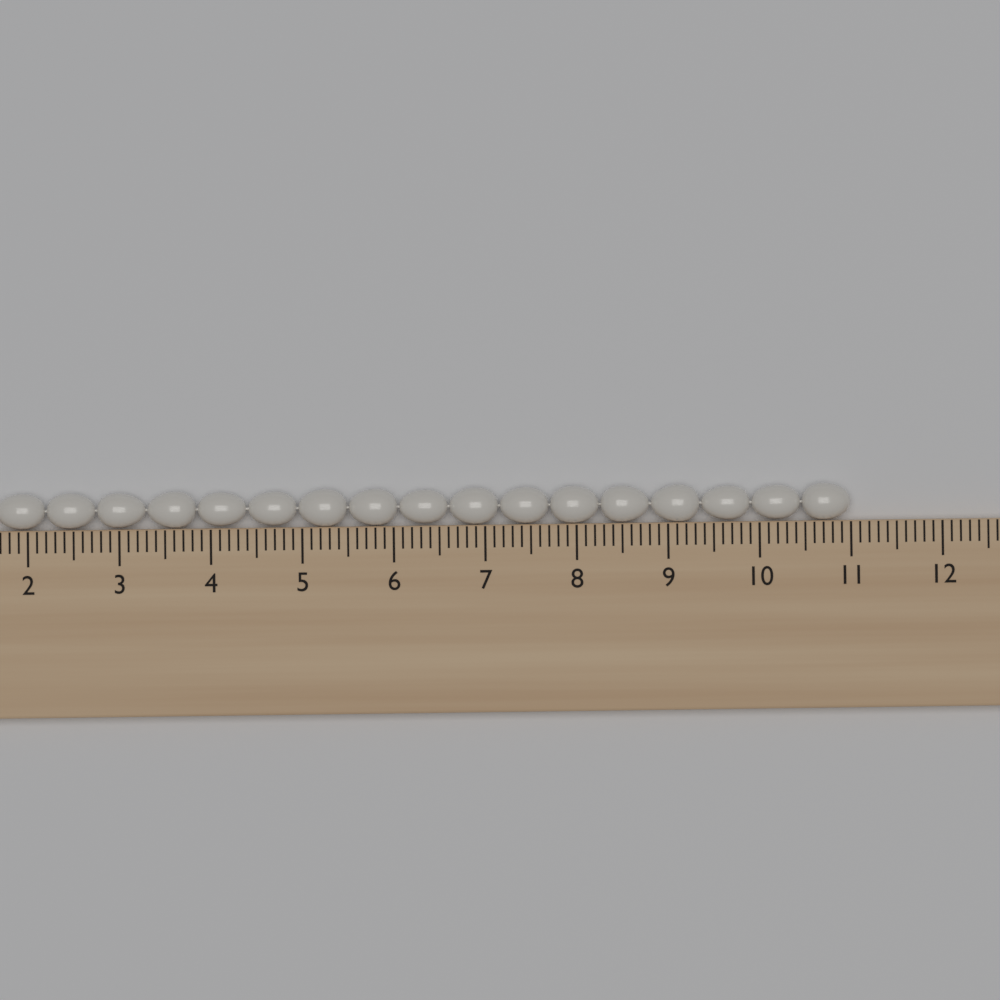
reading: 11.0 cm
